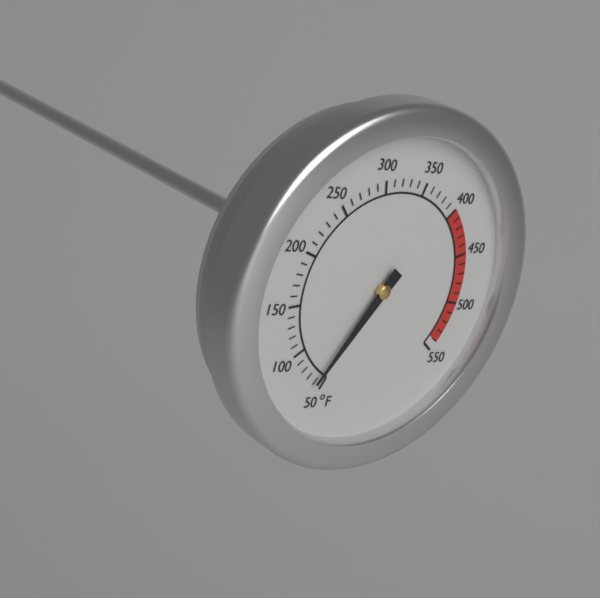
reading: 60 °F
